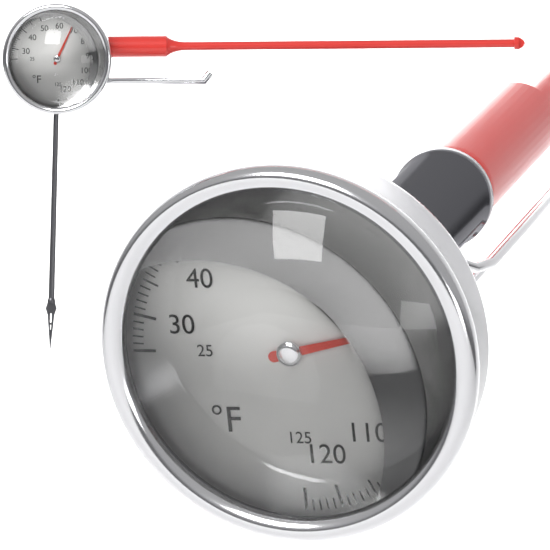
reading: 87 °F
